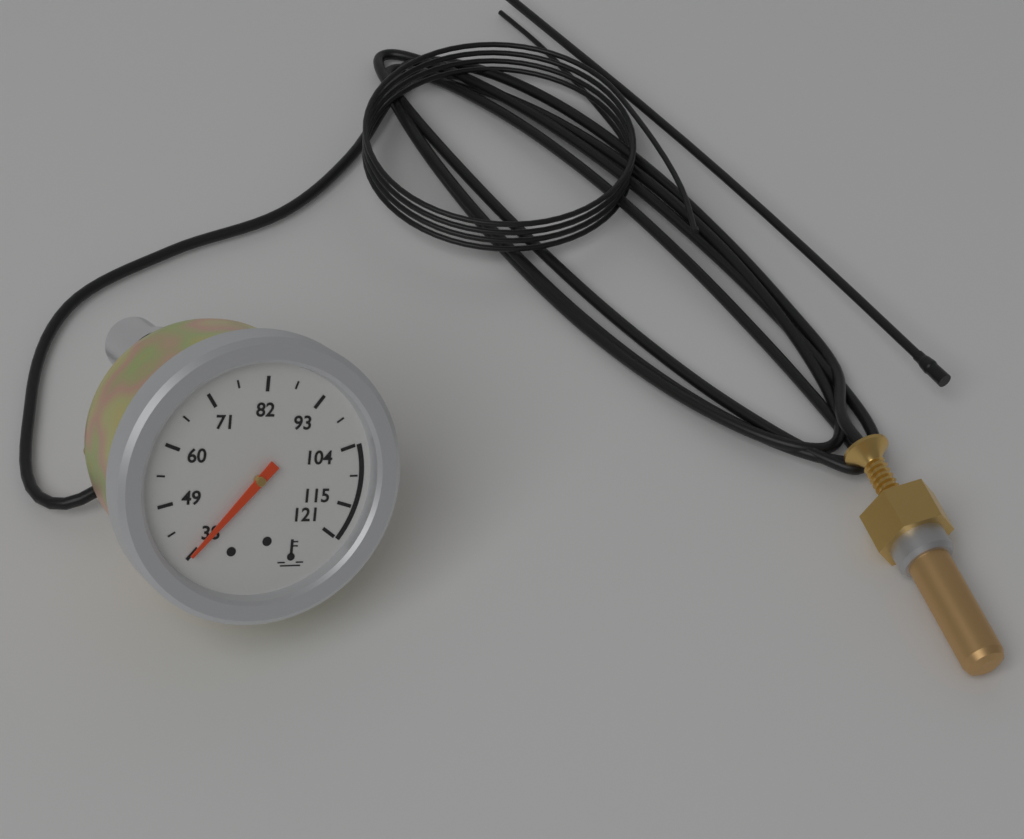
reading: 38.0 (no unit)
